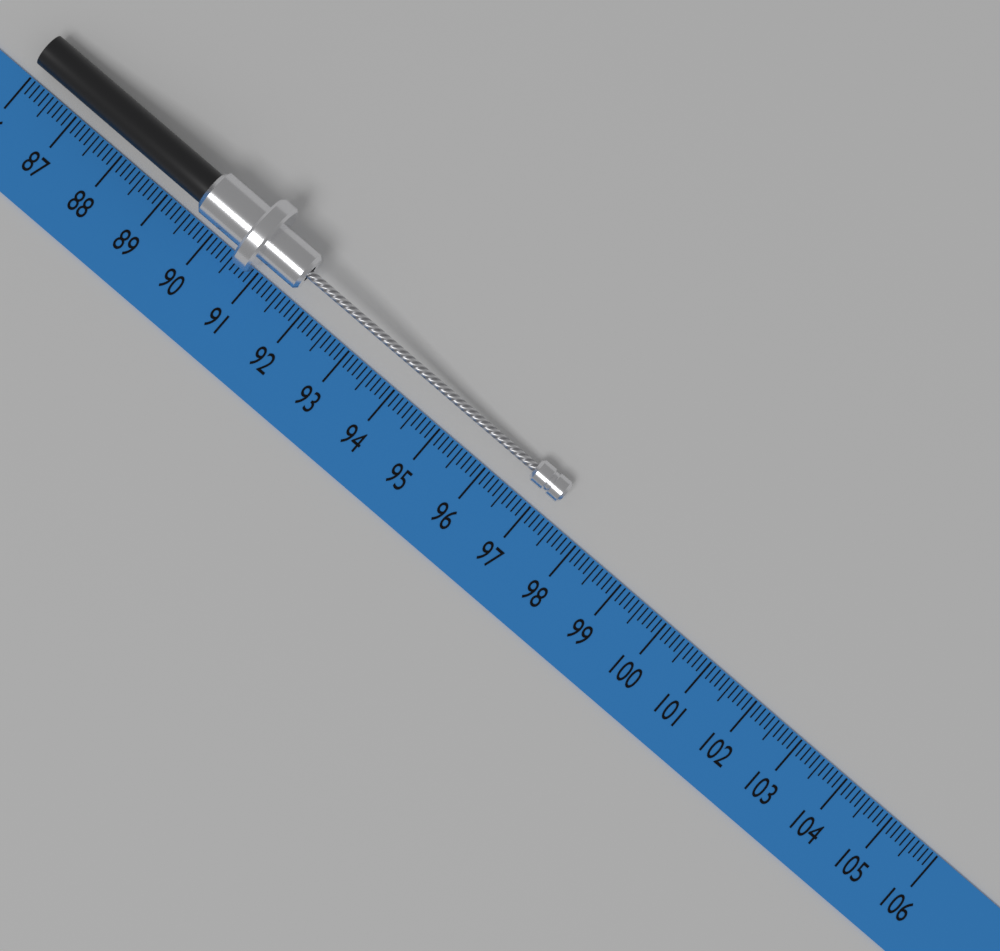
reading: 97.3 (no unit)
